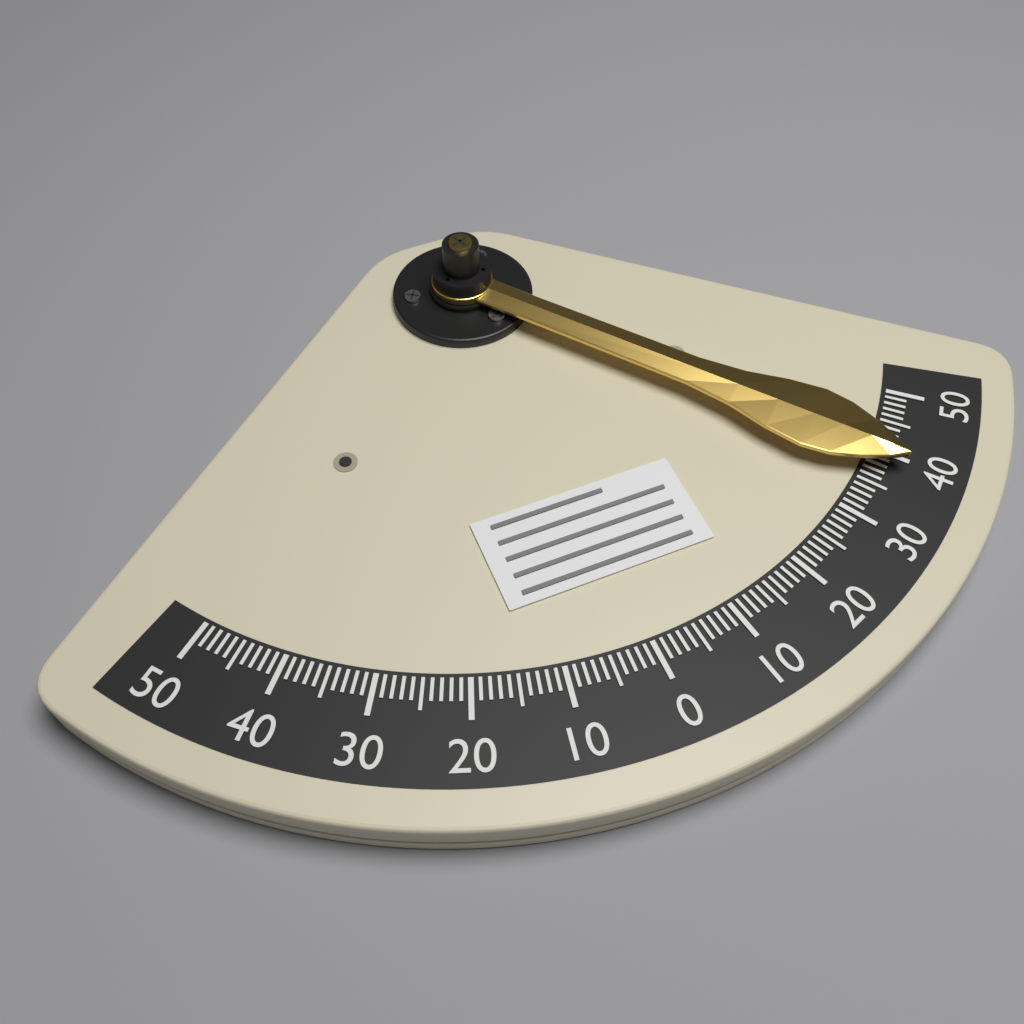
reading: -39 (no unit)
